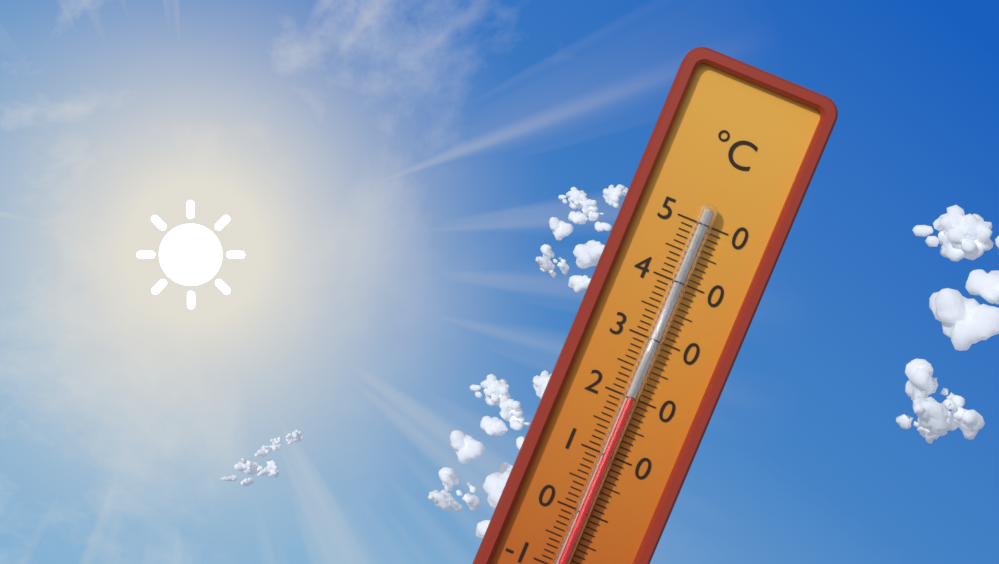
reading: 20 °C
